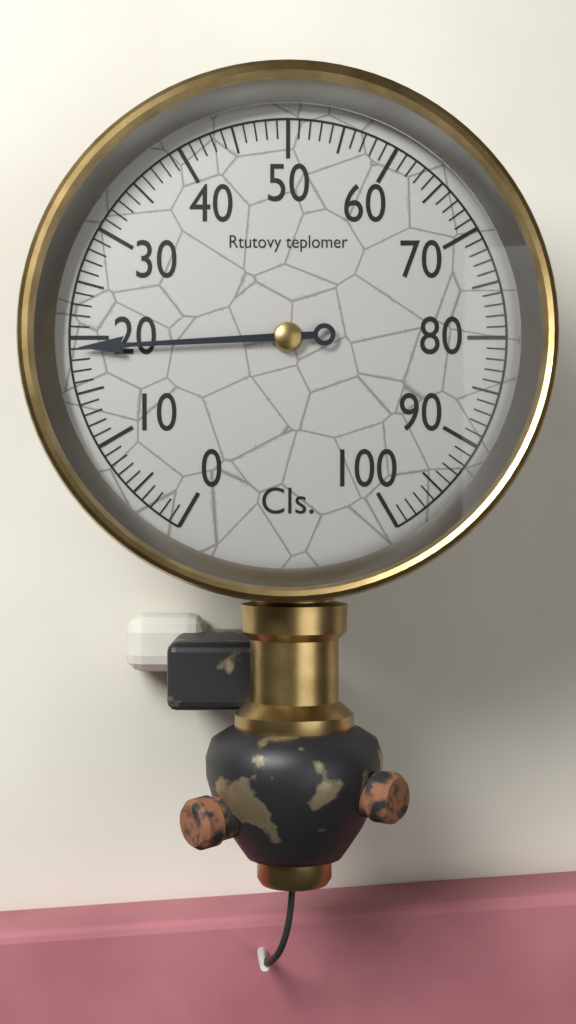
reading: 19 °C
